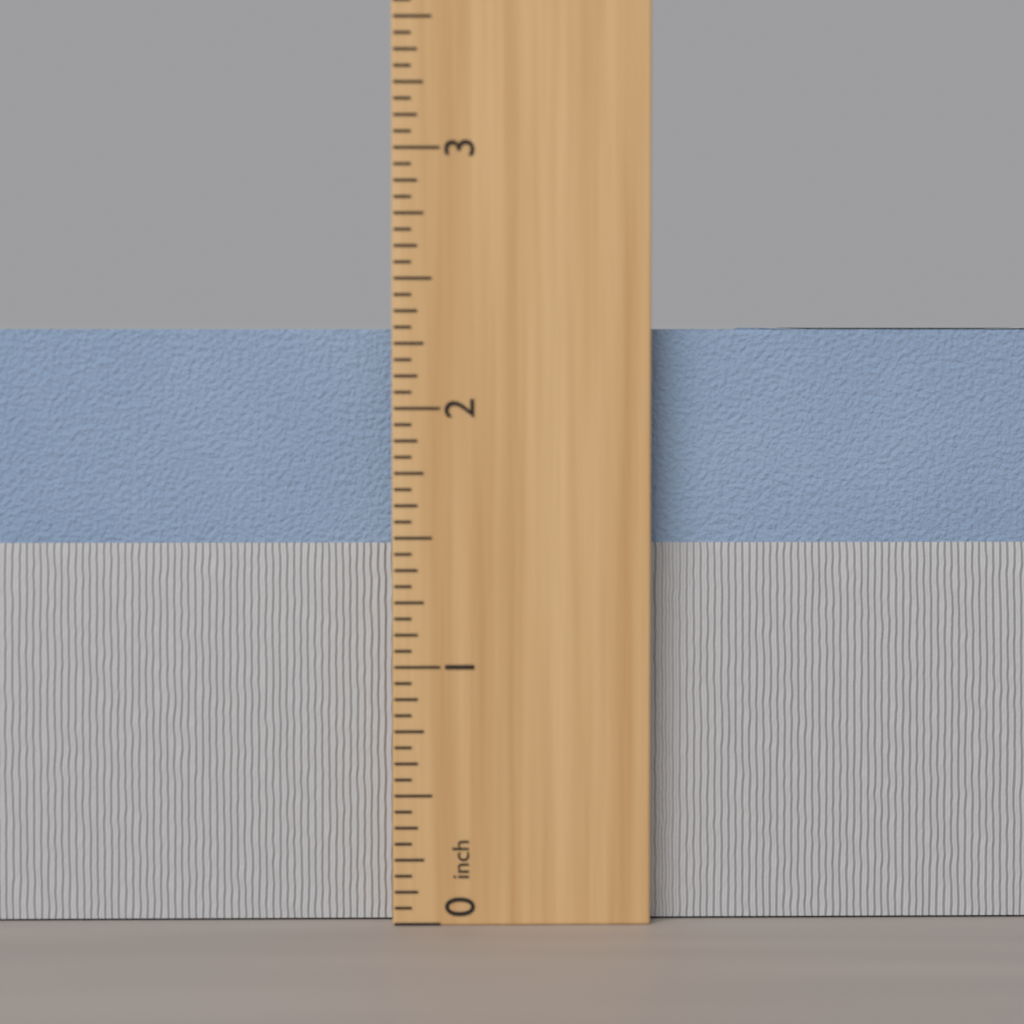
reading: 2.3125 inch
